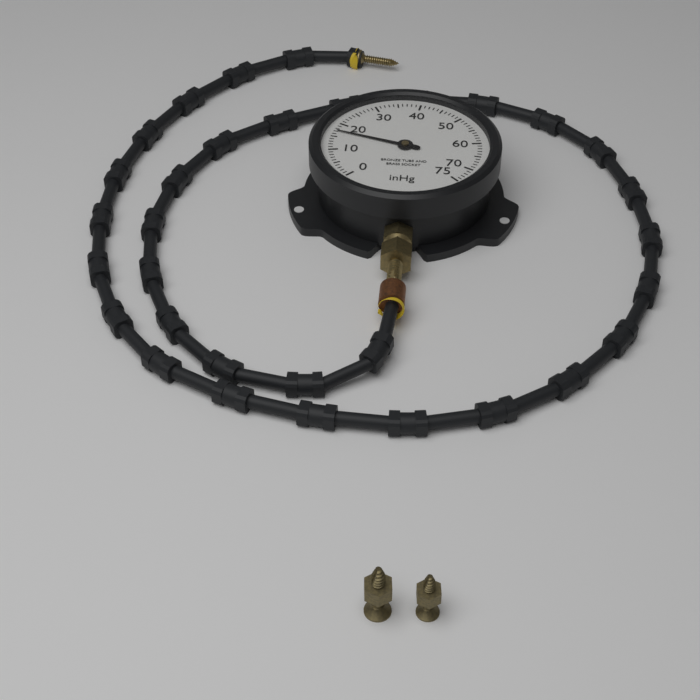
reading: 17 inHg
